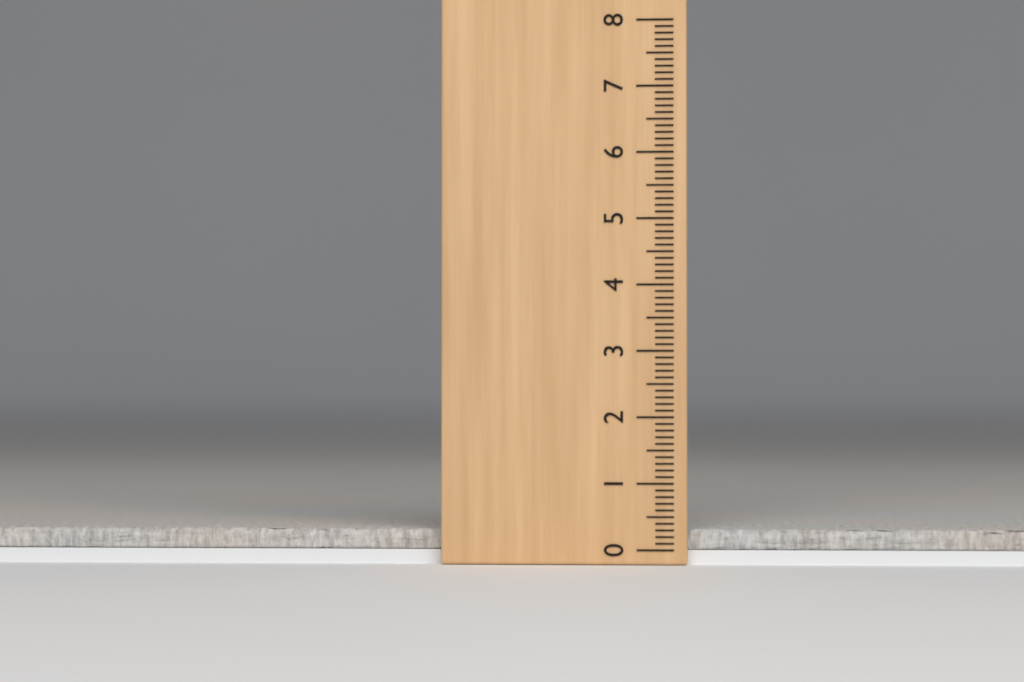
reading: 0.3 (no unit)
